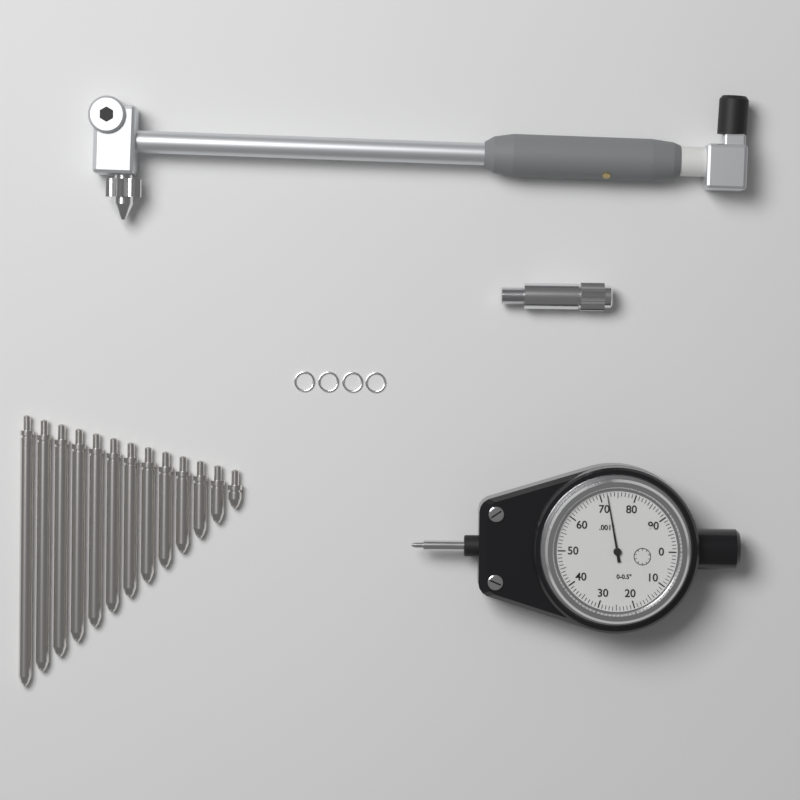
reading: 0.072 in
